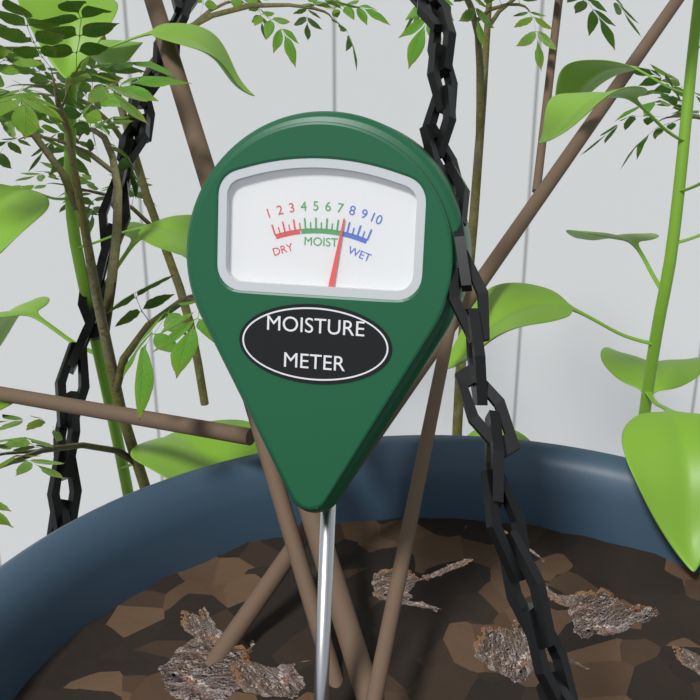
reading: 7.5 (no unit)
